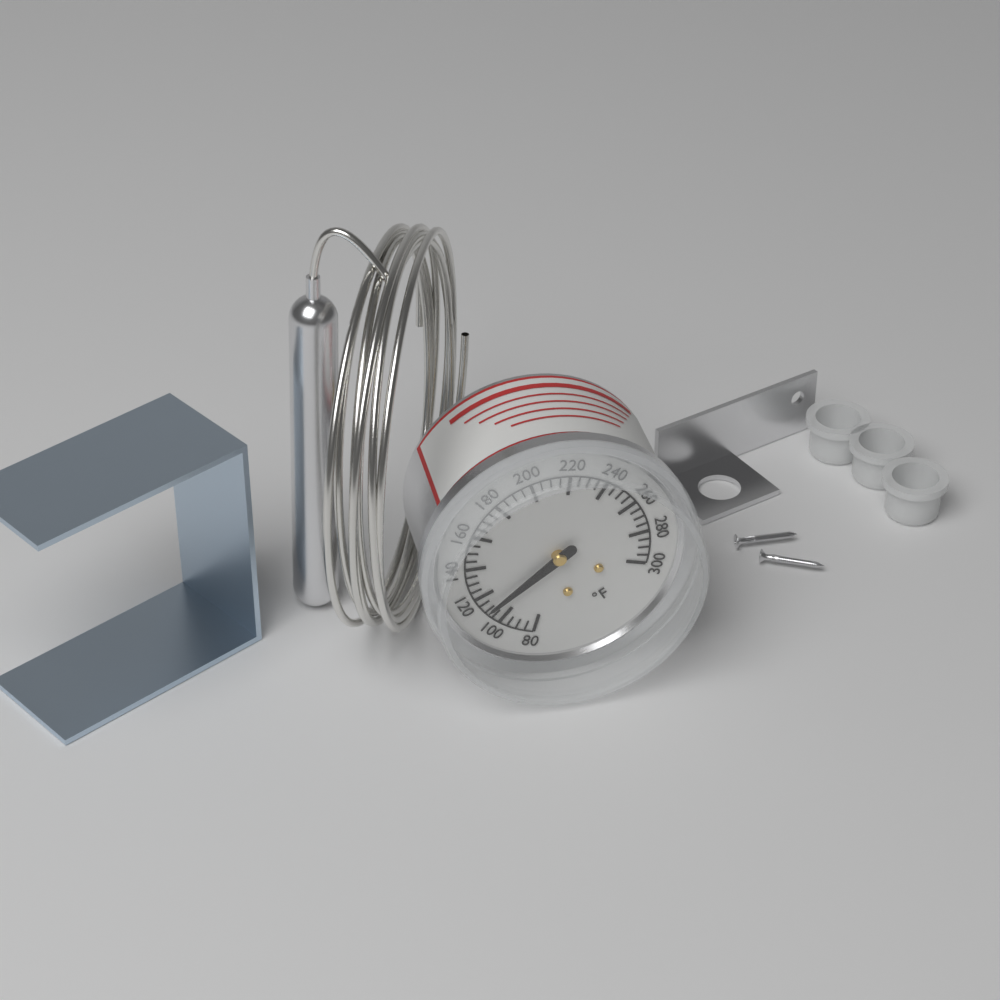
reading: 110 °F
